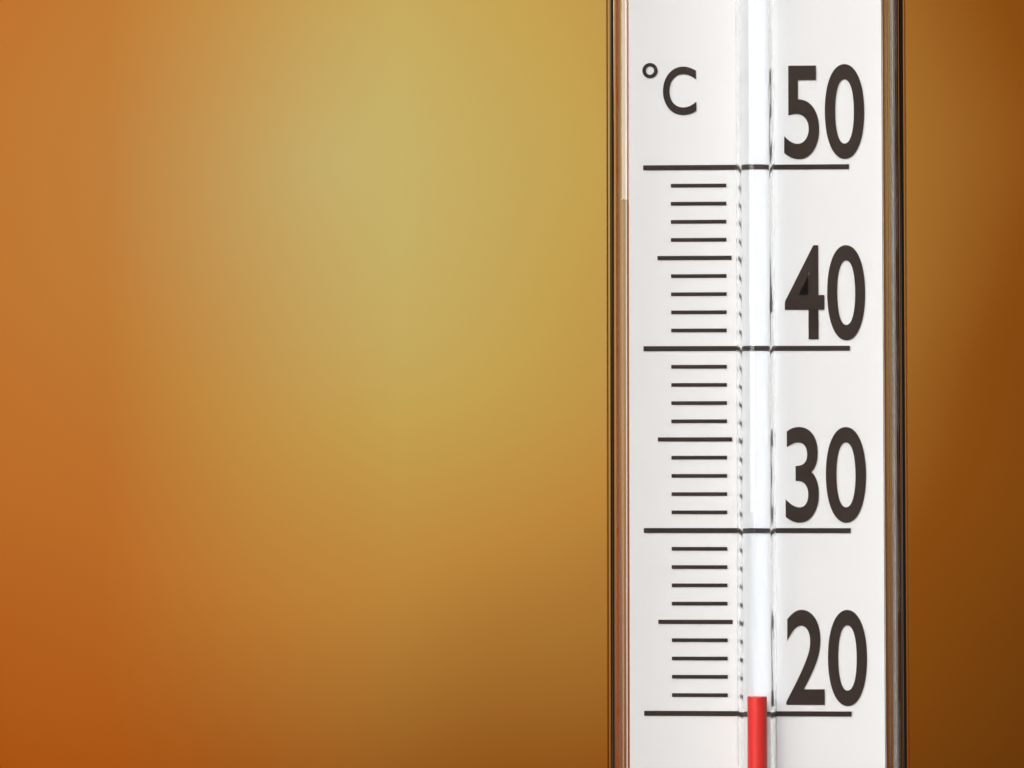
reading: 21 °C
